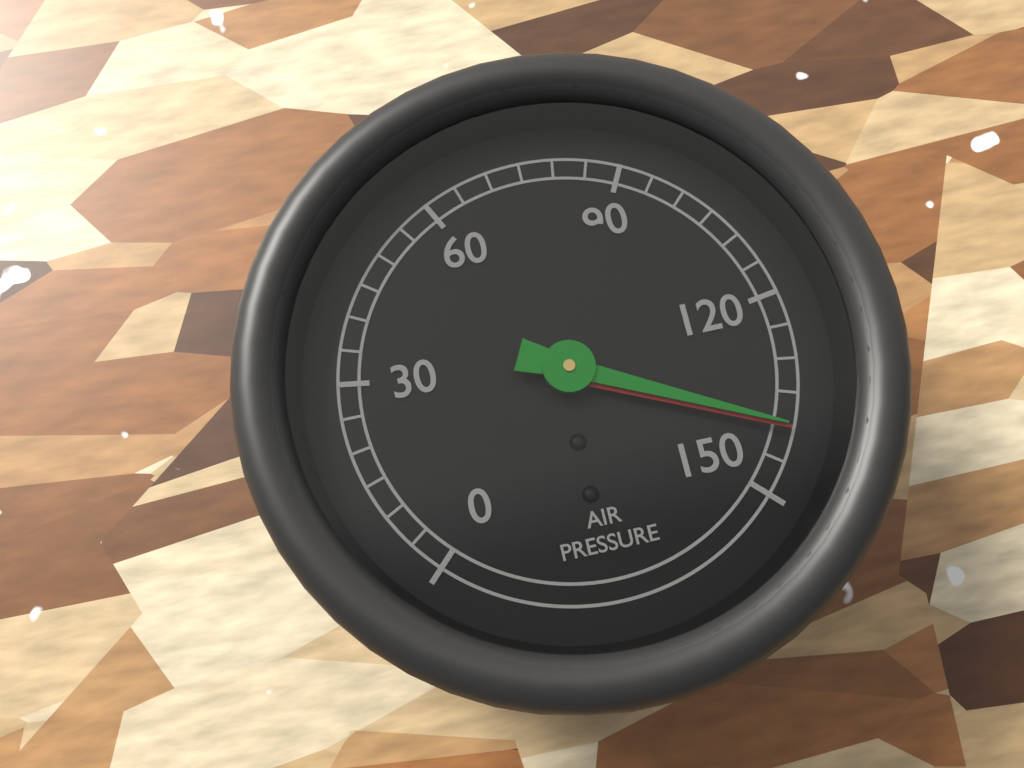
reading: 140 (no unit)
